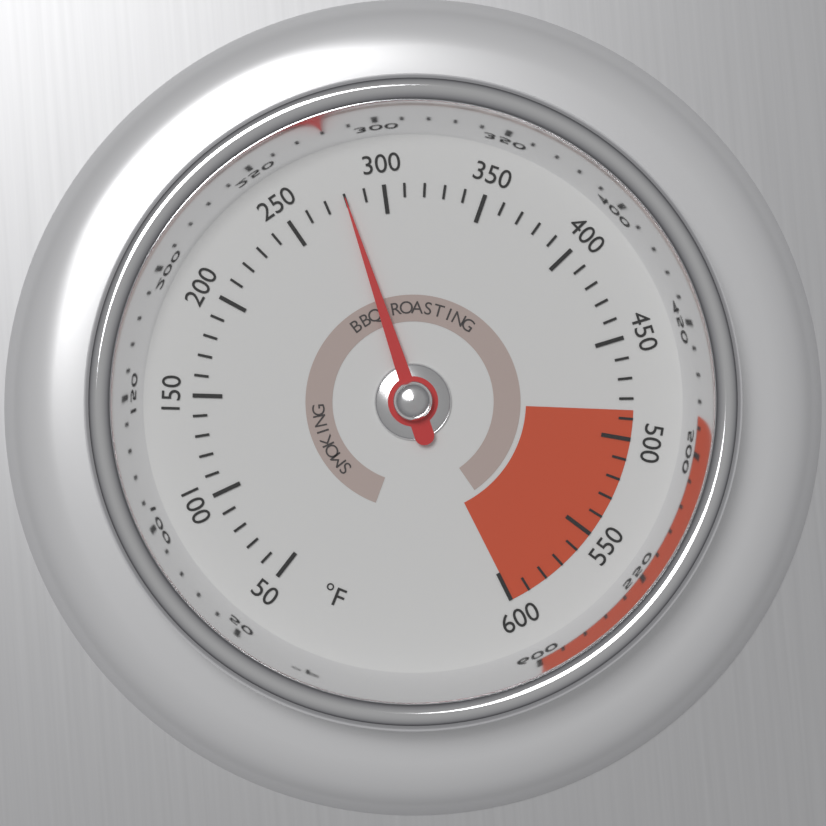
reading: 280 °F
